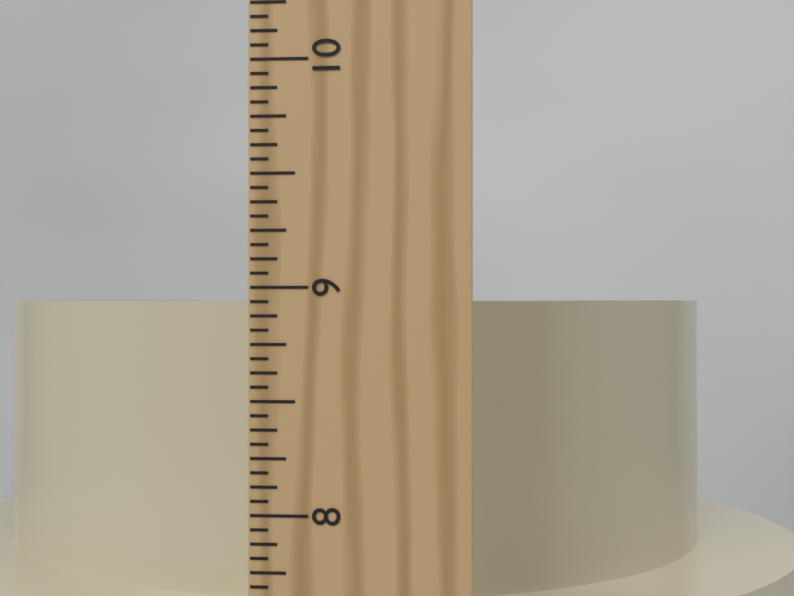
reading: 8.9375 in
